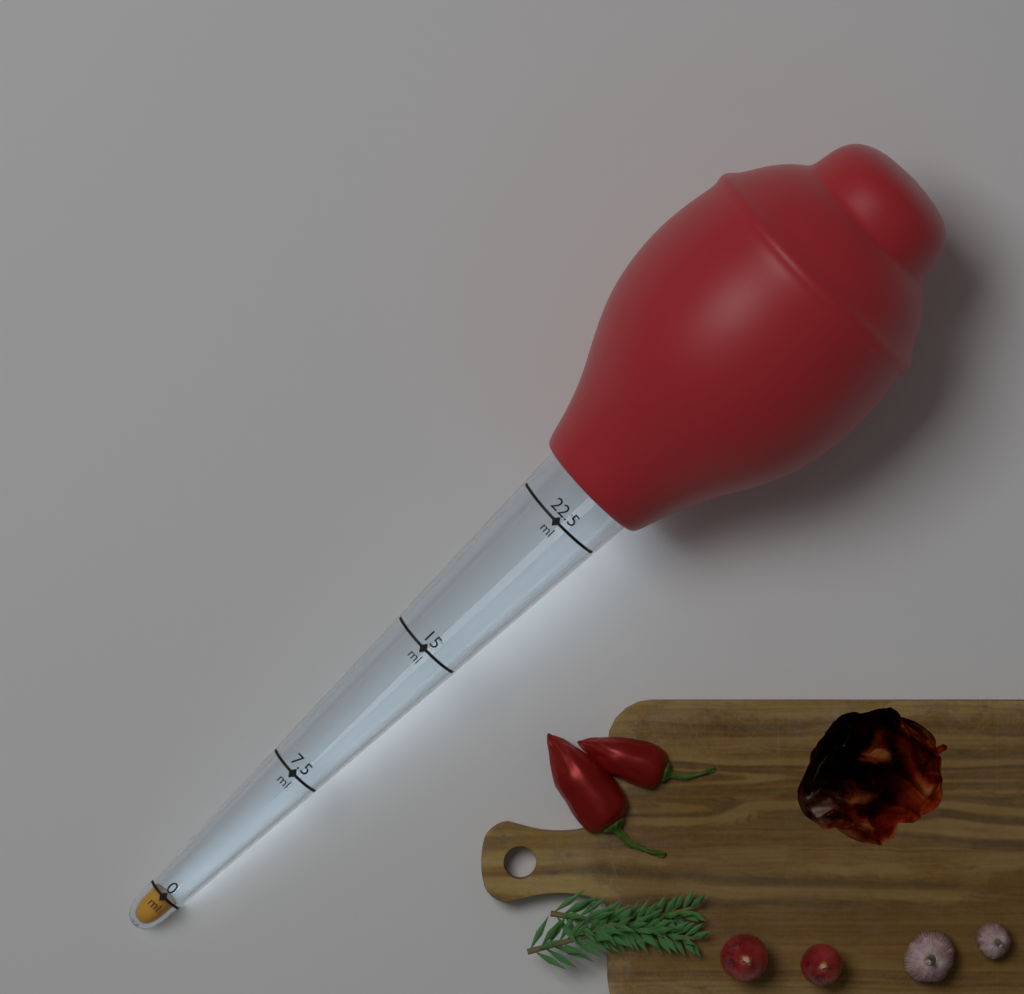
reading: 0.0 ml
